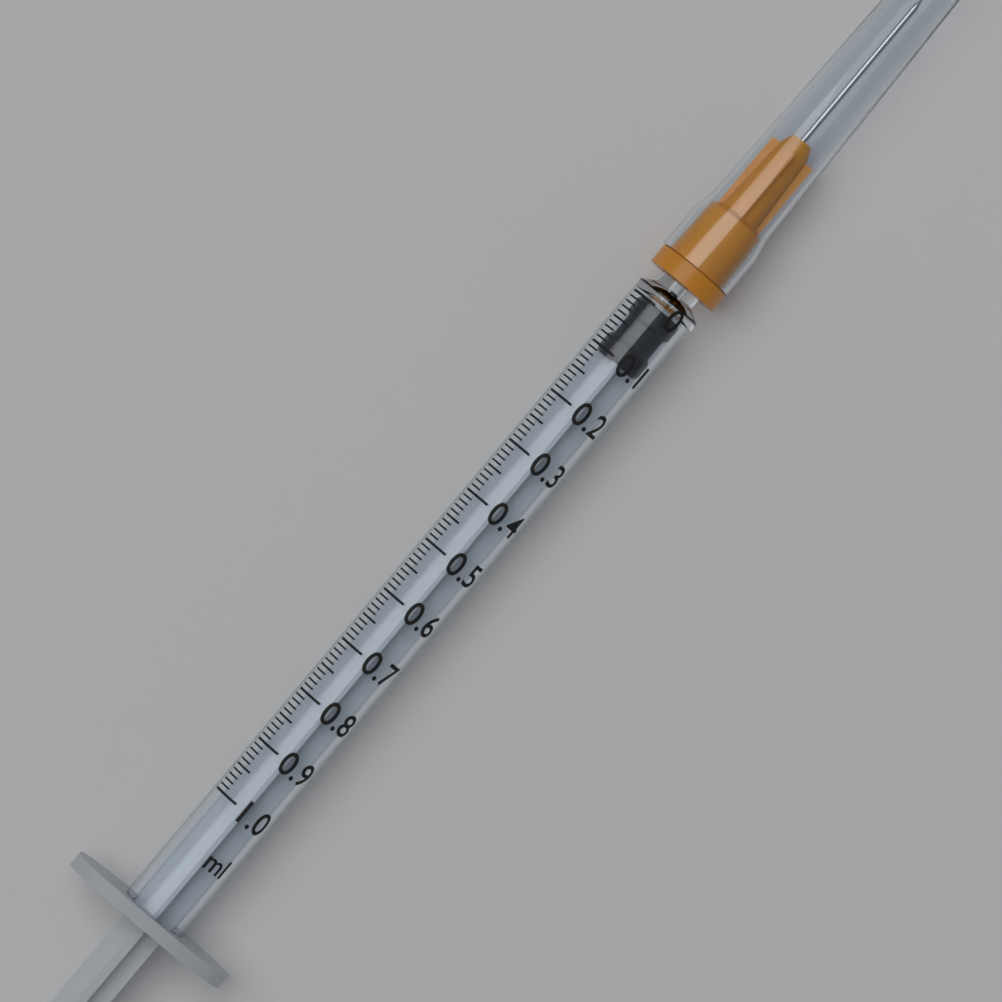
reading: 0.00 ml
